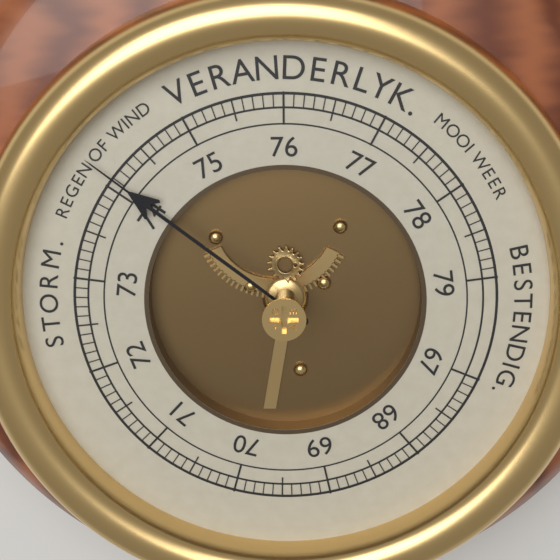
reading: 74.1 (no unit)
